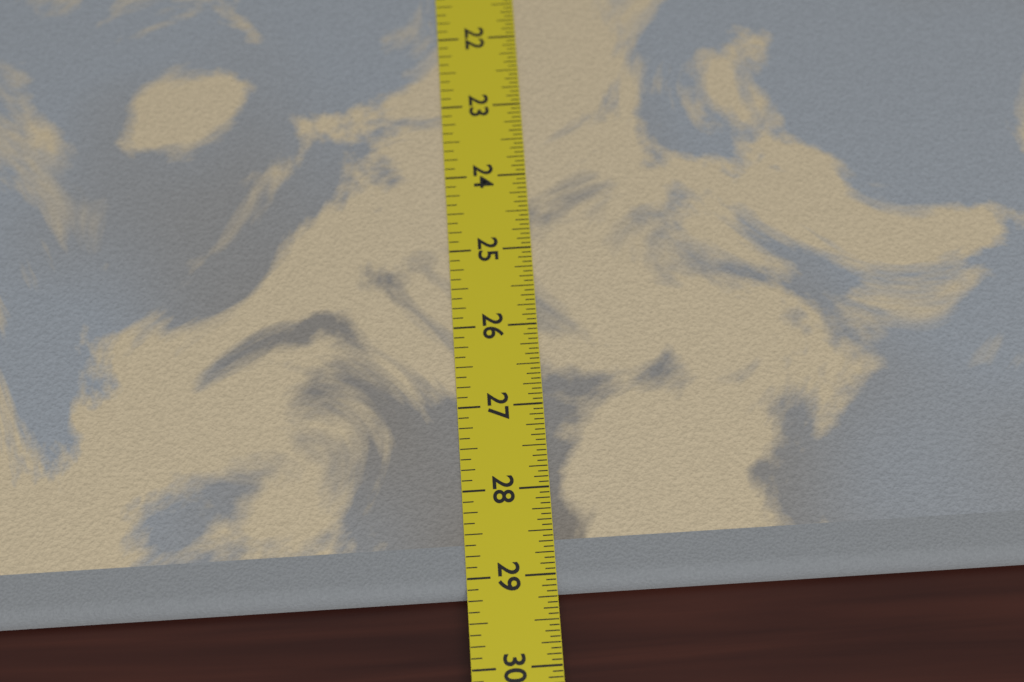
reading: 29.1875 in
